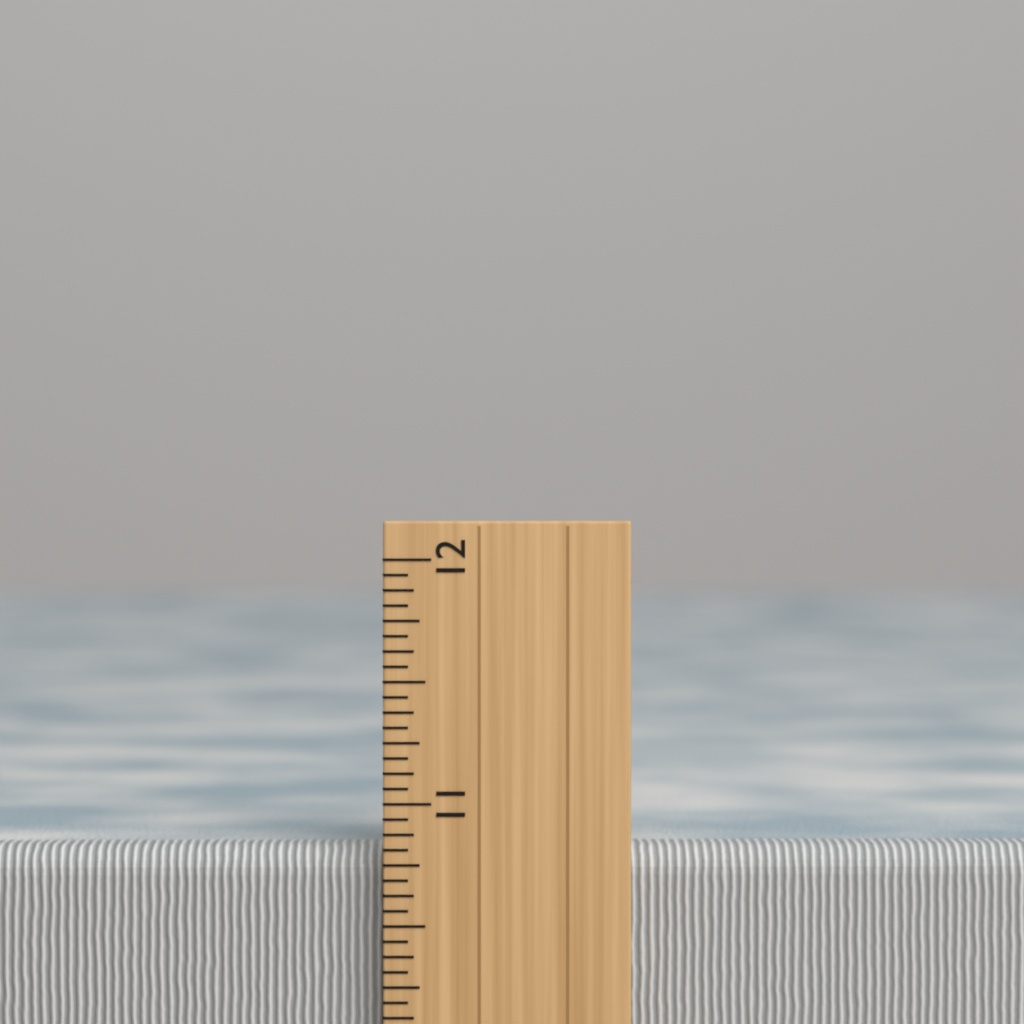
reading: 10.8125 inch
